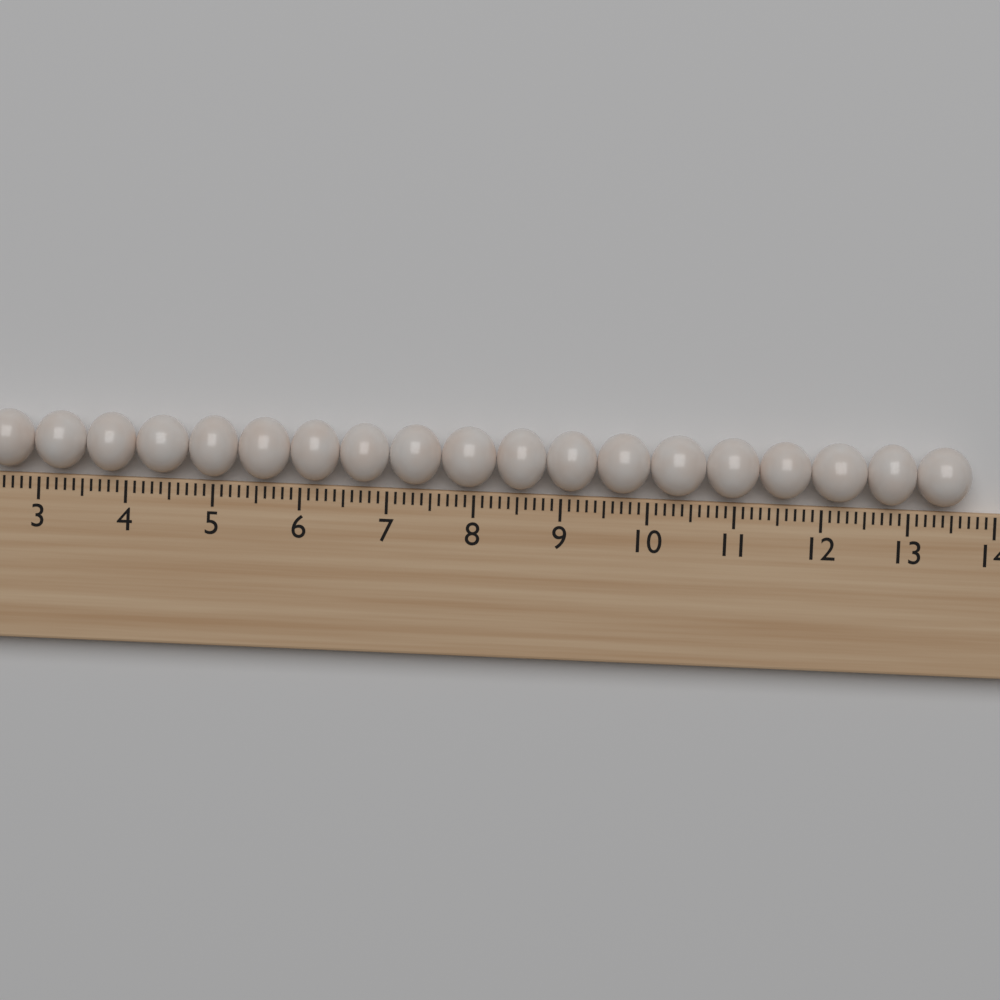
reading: 13.7 (no unit)
